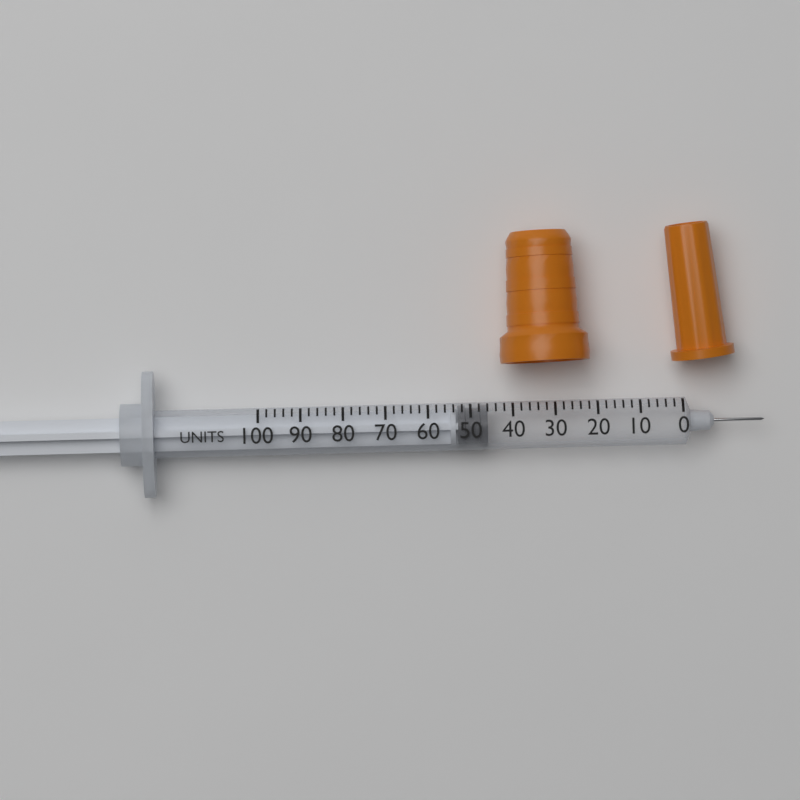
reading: 46 units
